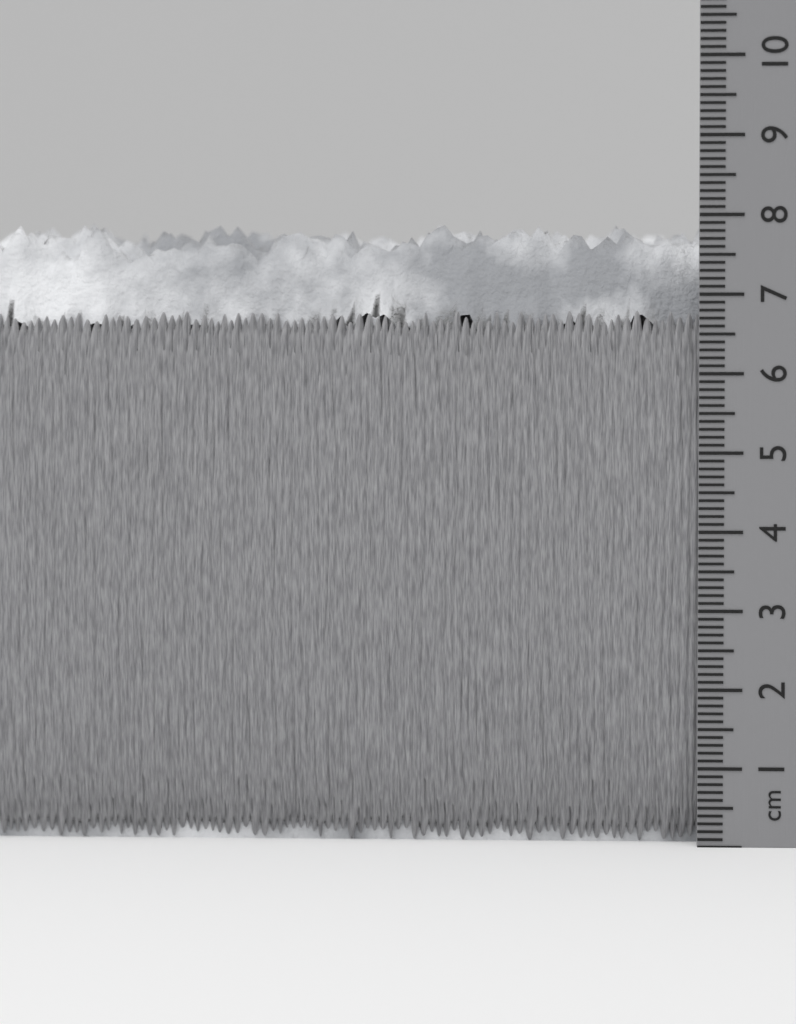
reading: 8.0 cm
